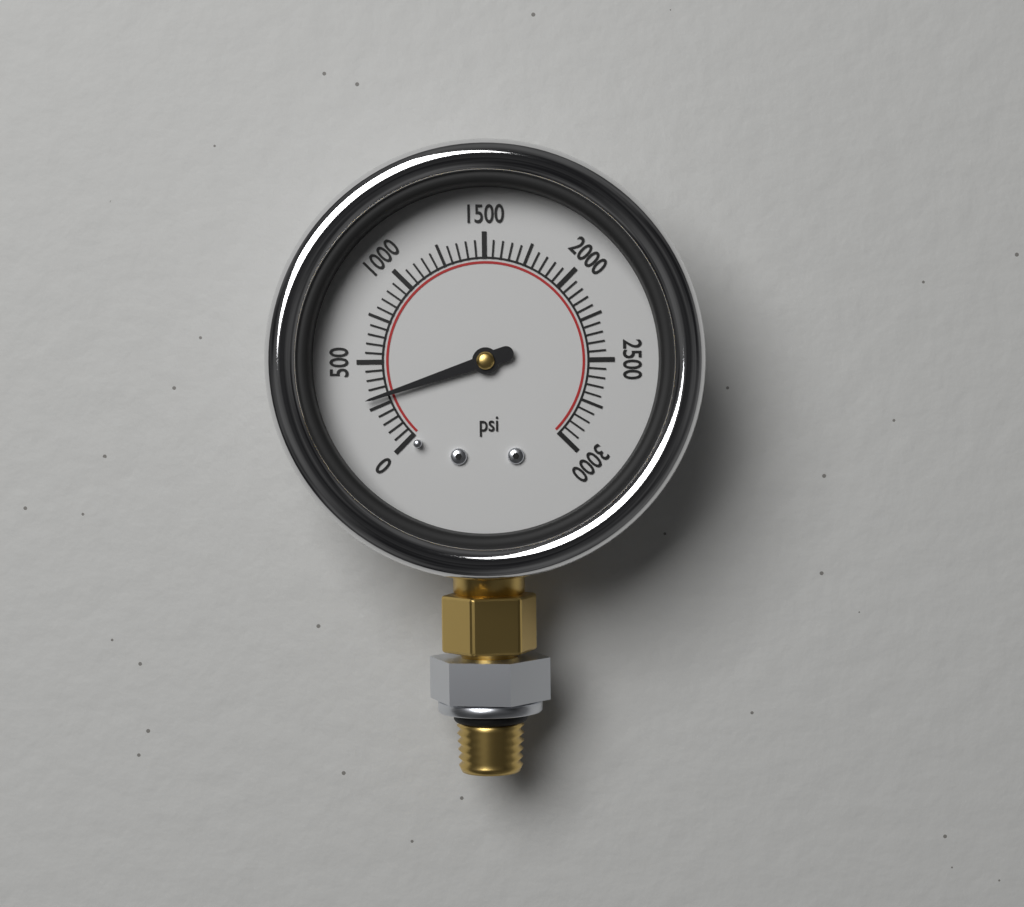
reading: 300 psi
